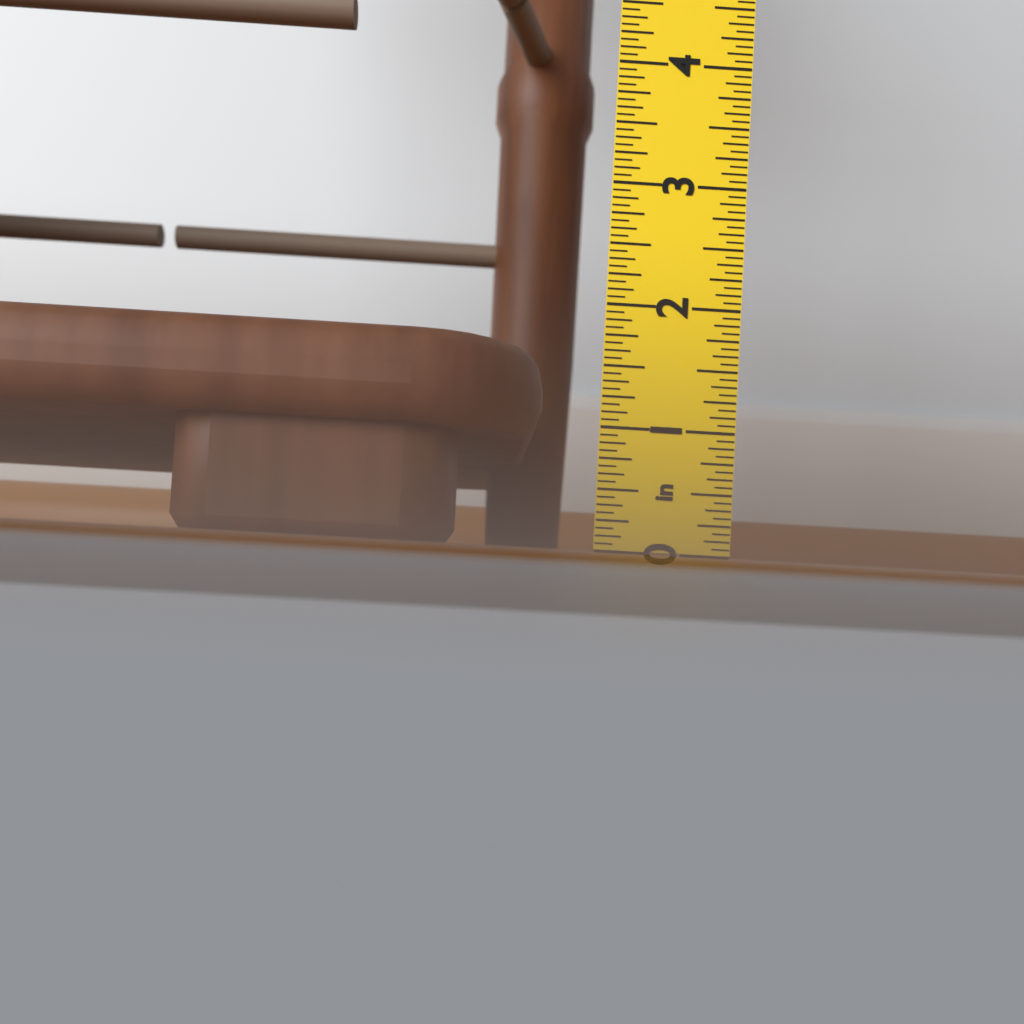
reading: 1.7500 in
